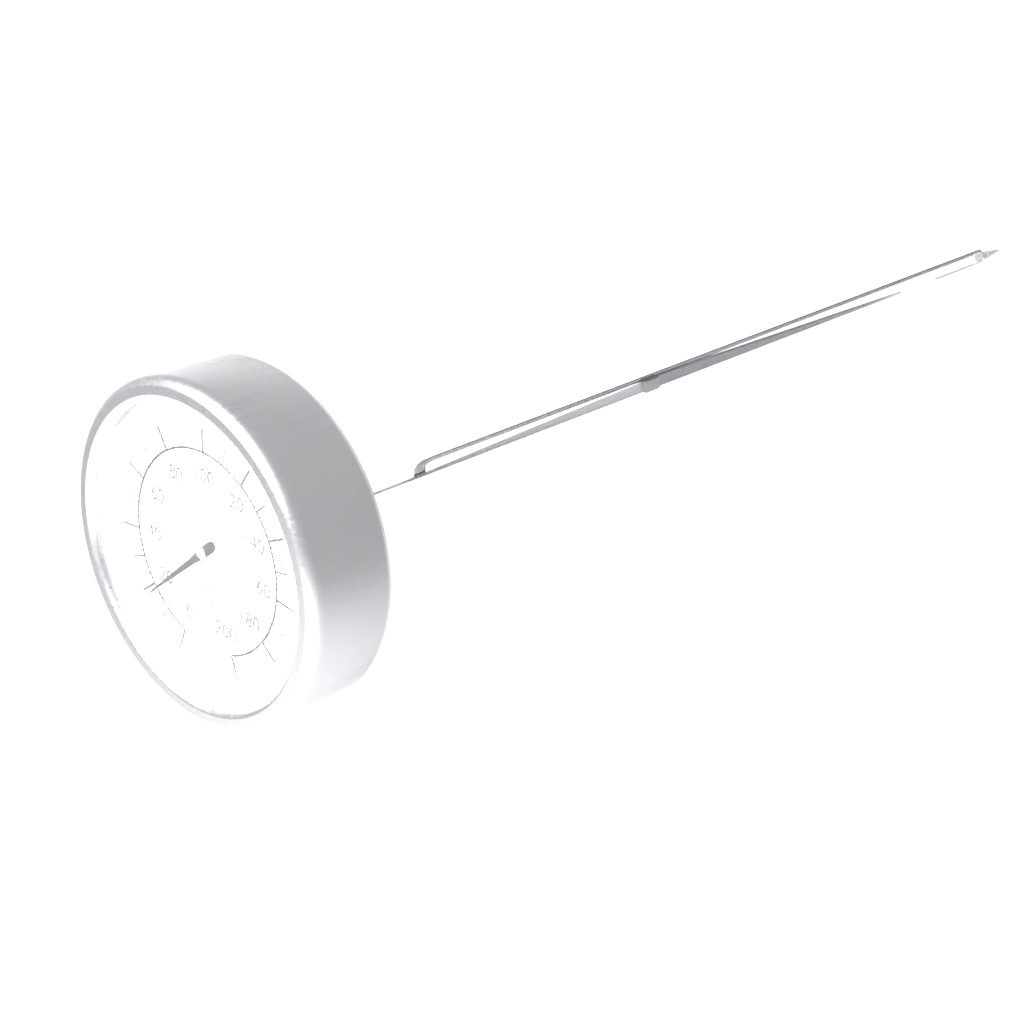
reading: 18 °C
